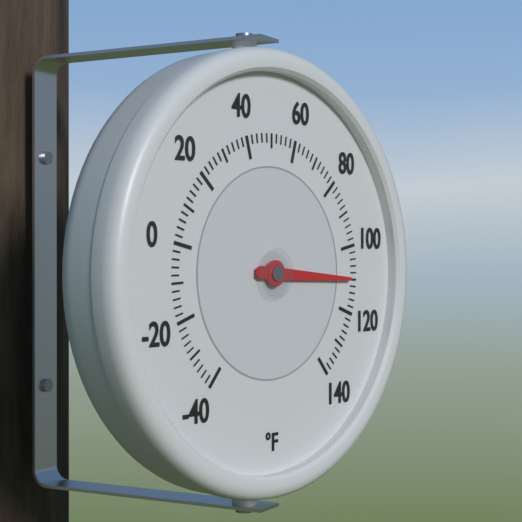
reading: 110 °F
